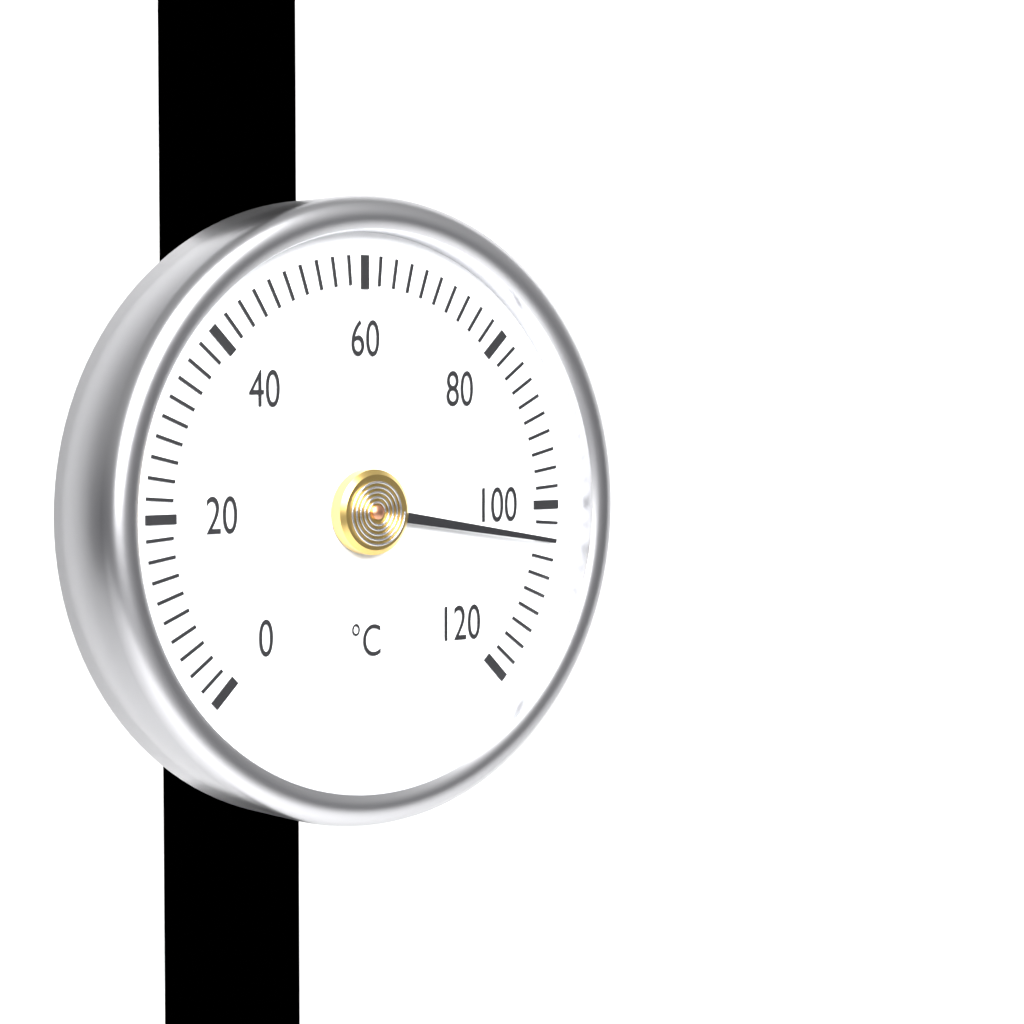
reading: 104 °C
